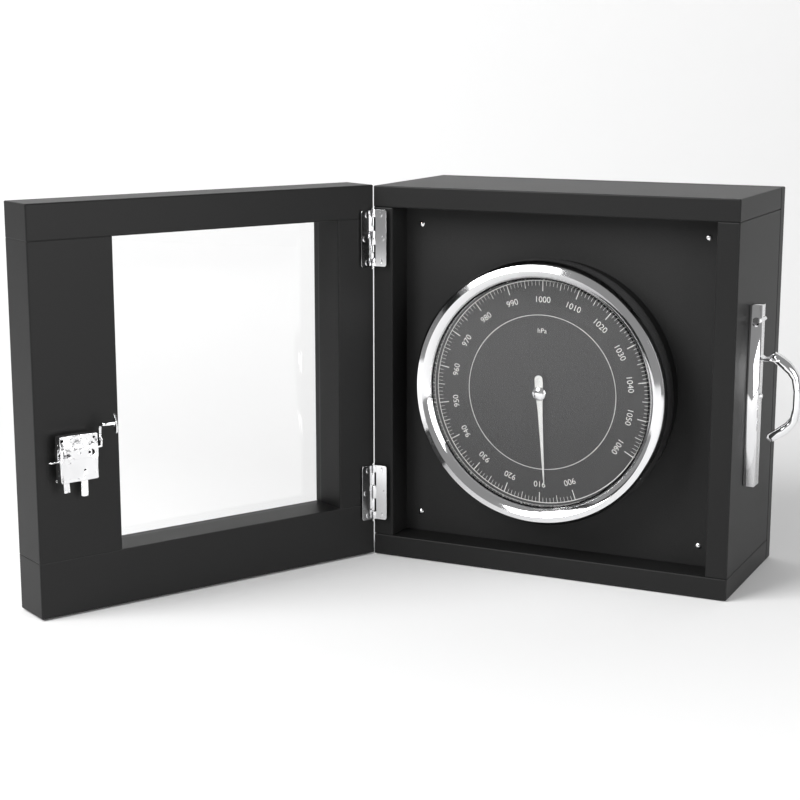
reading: 908 hPa
